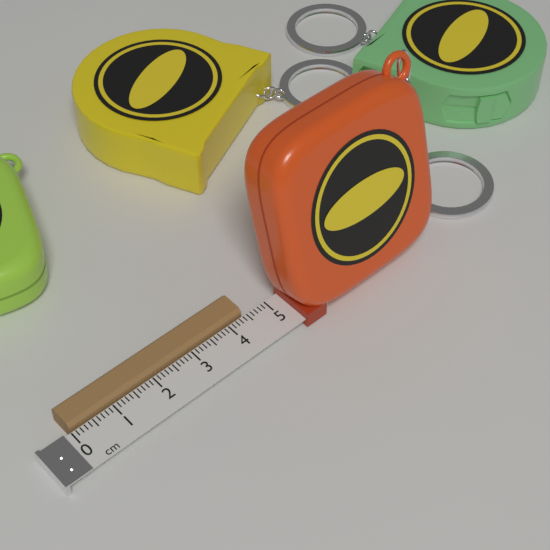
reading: 4.4 cm
